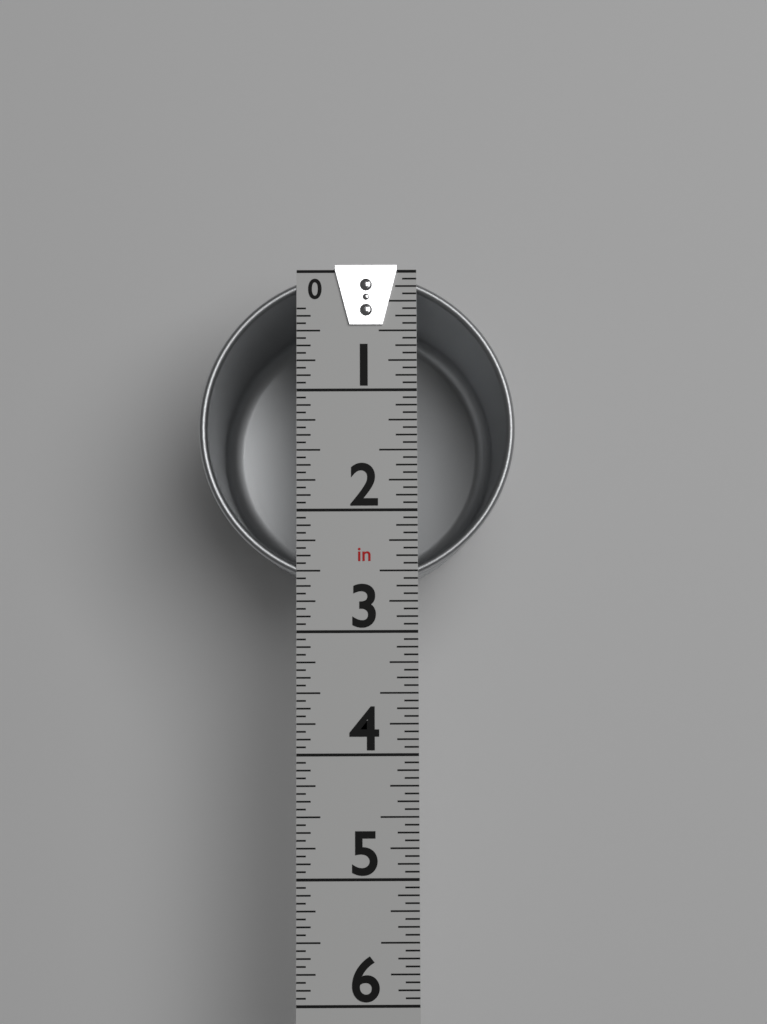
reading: 2.6250 in
